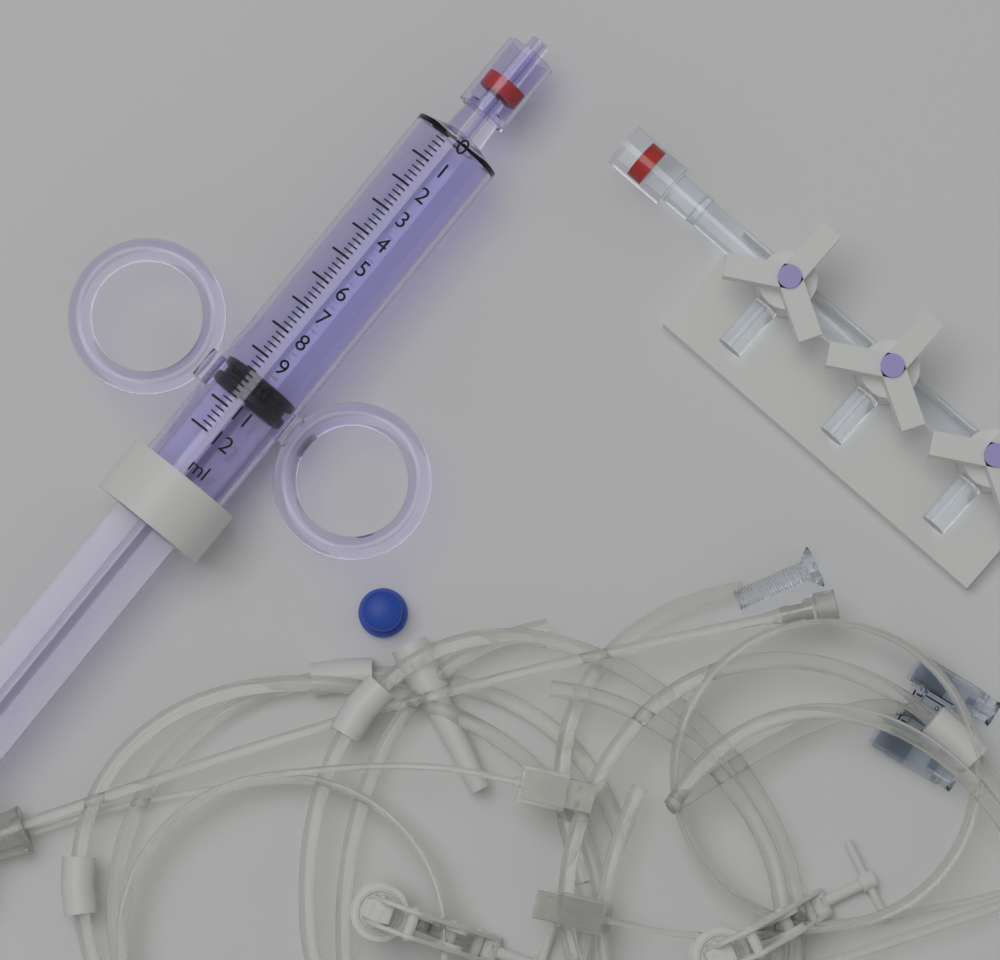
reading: 9.6 ml
